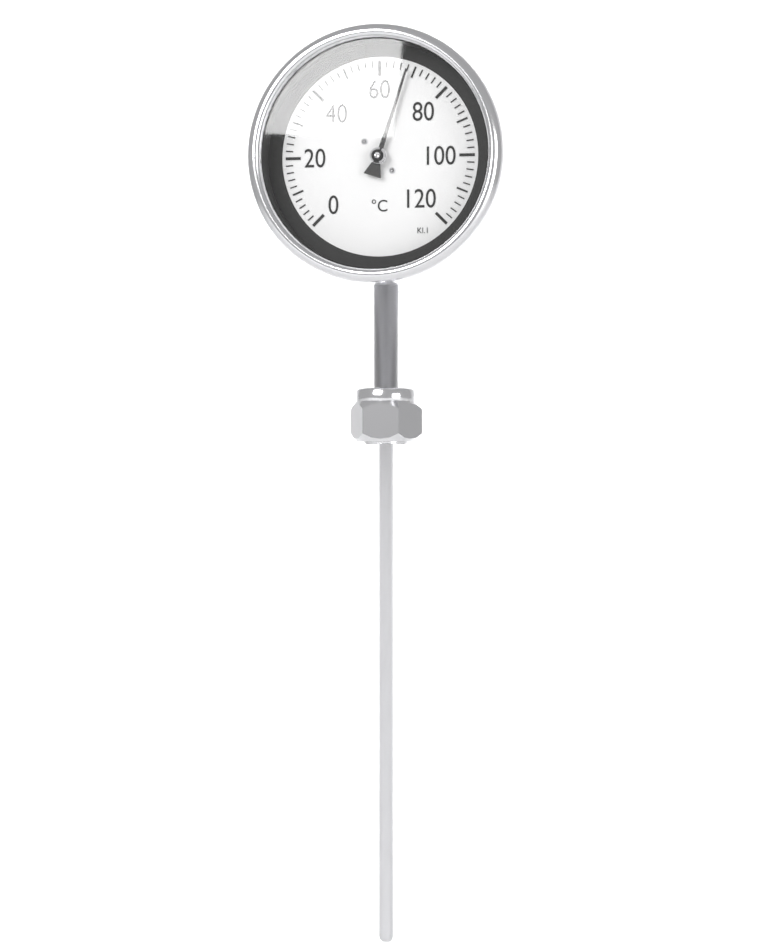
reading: 68 °C
